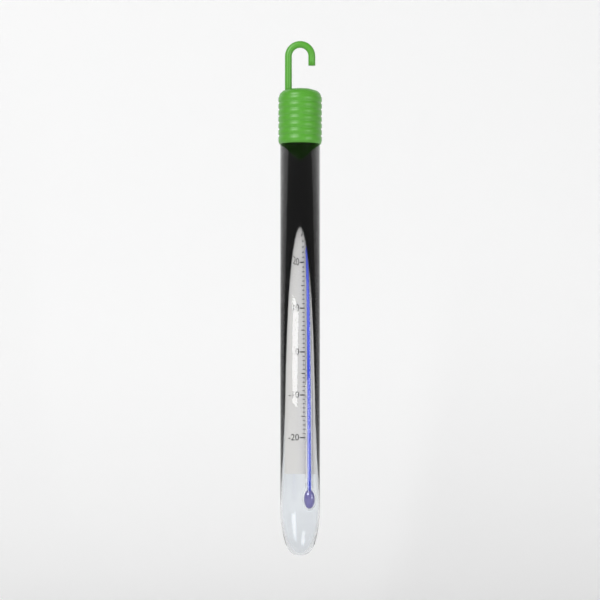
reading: 23 °C
